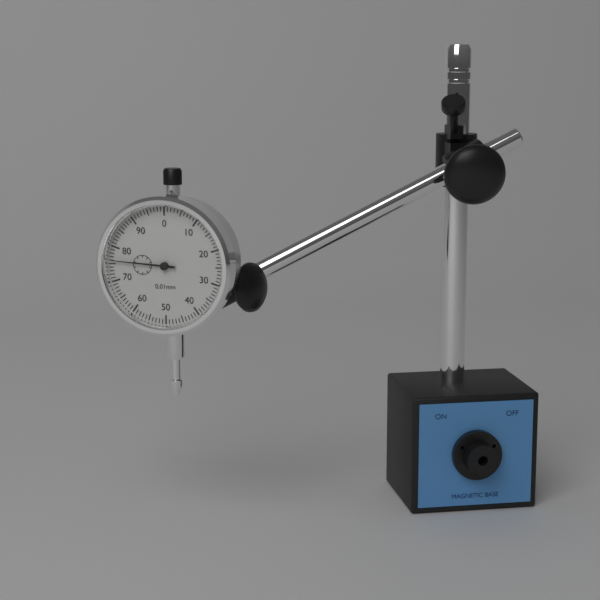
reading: 0.76 mm
